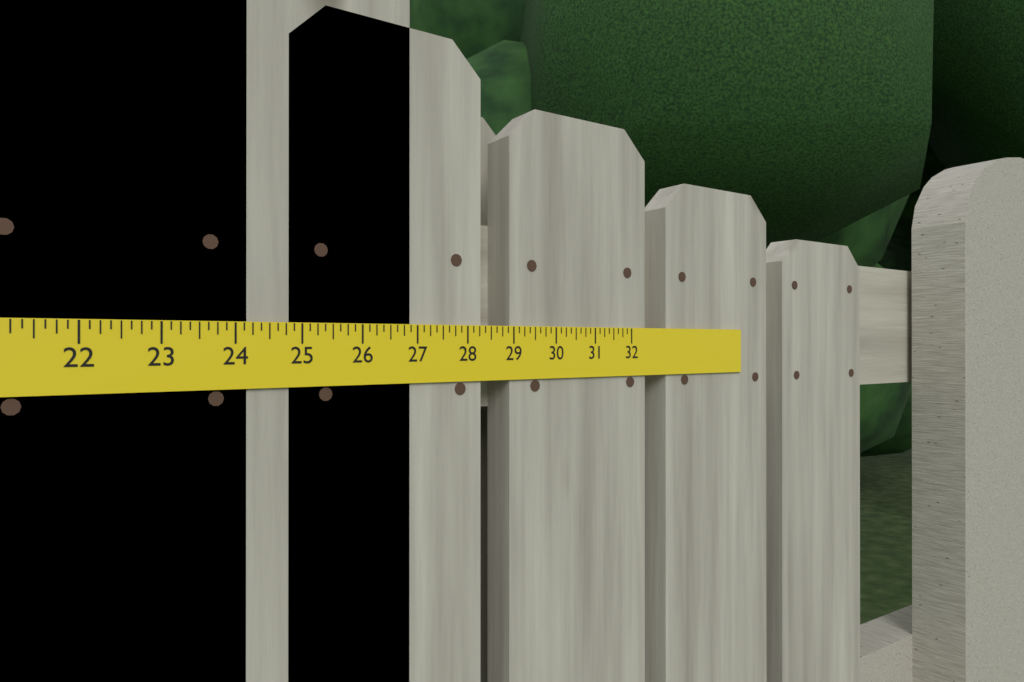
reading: 26.875 in
